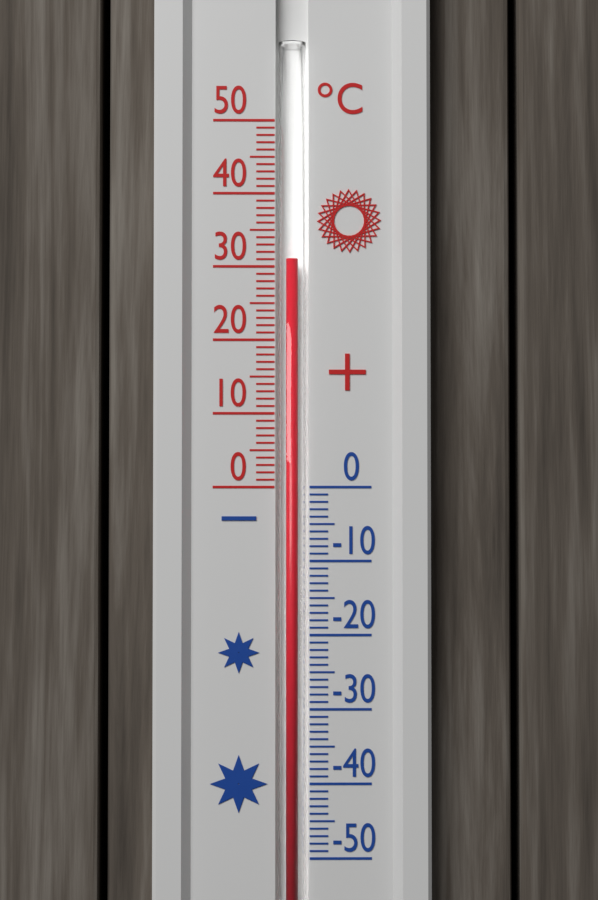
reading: 31 °C
